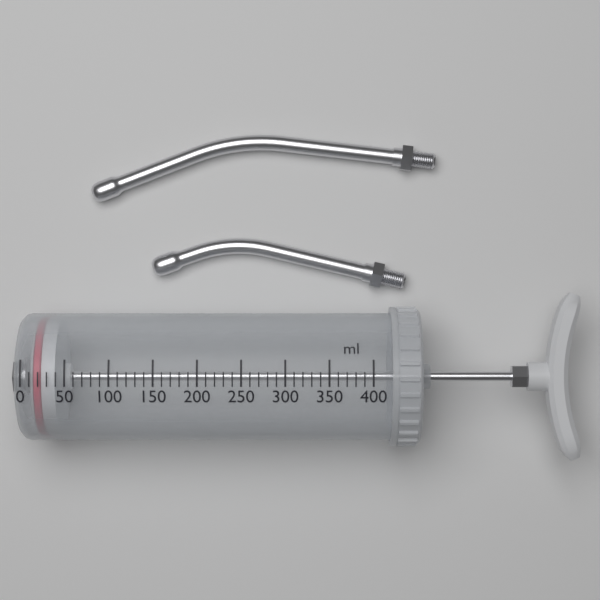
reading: 10 ml
